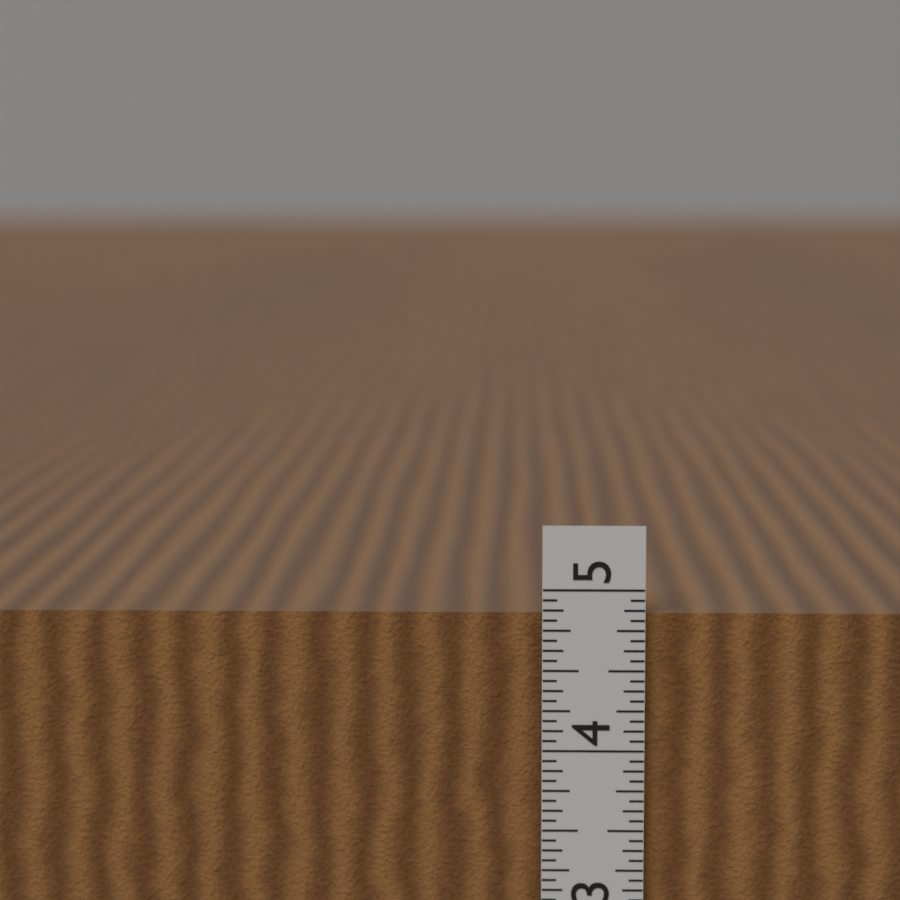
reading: 4.9375 in
